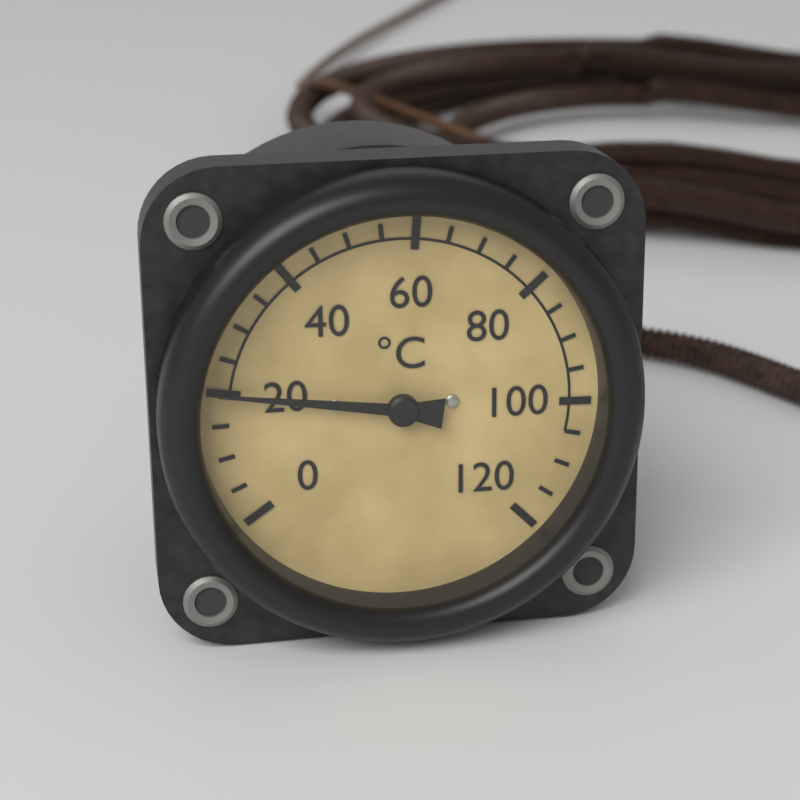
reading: 20 °C
